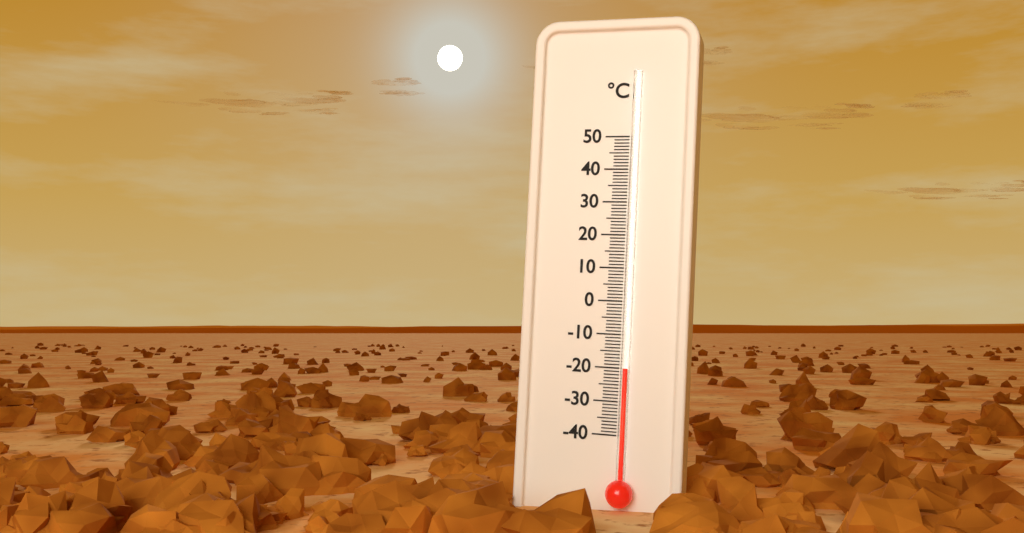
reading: -20 °C
